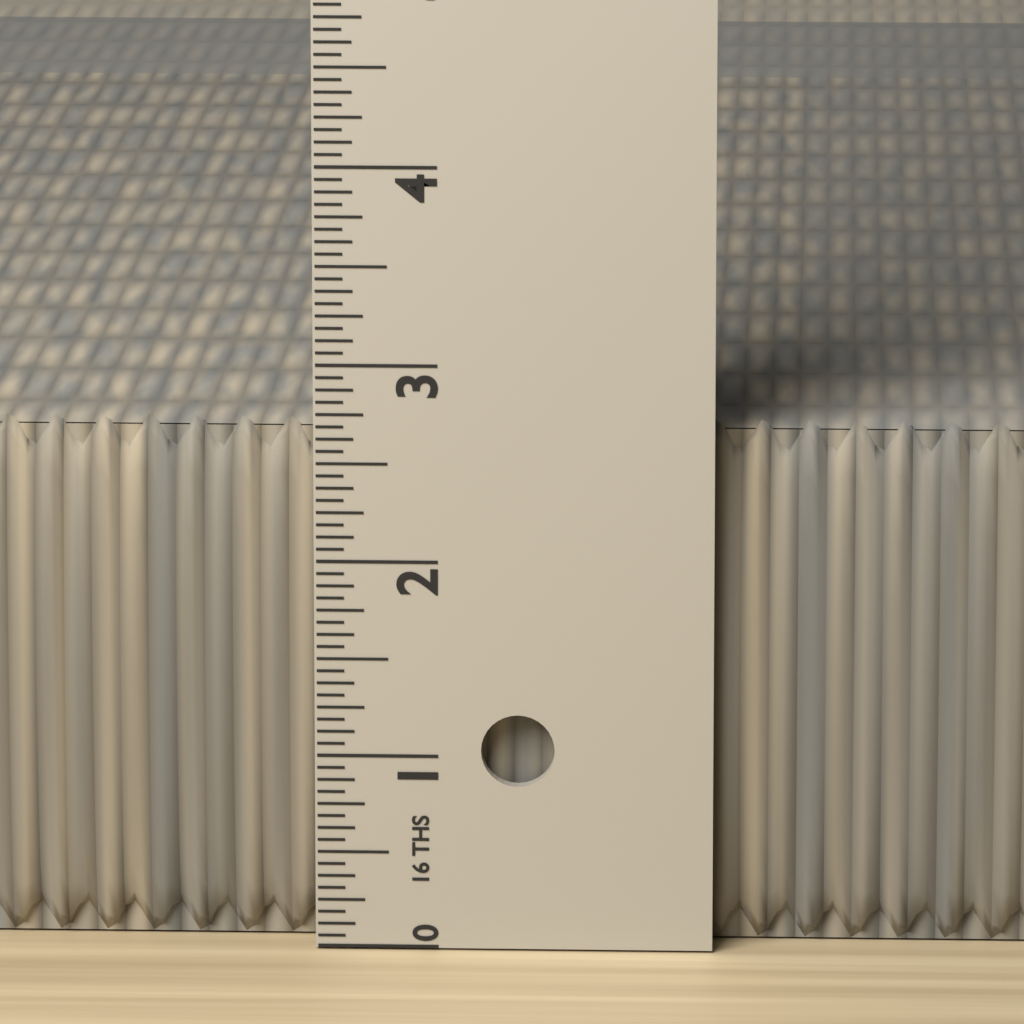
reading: 2.6875 in
